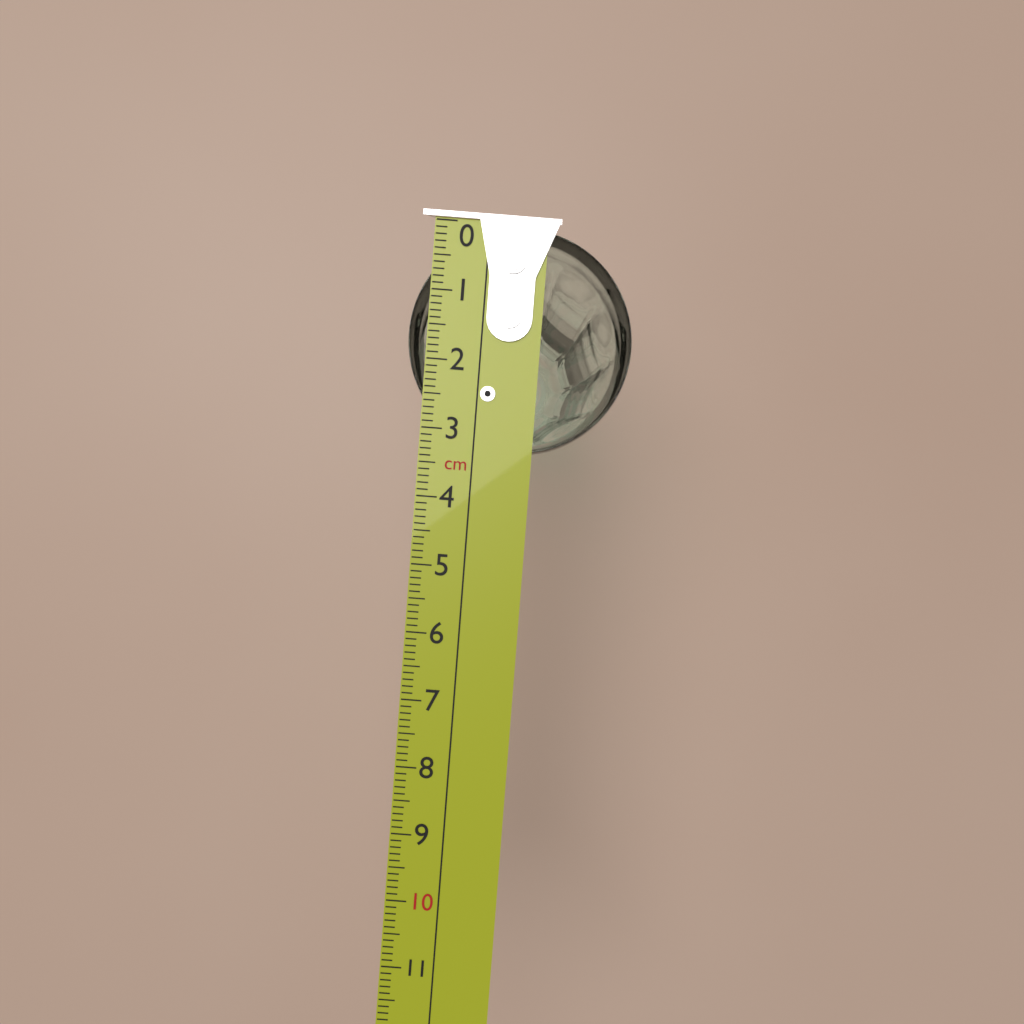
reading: 3.3 cm
